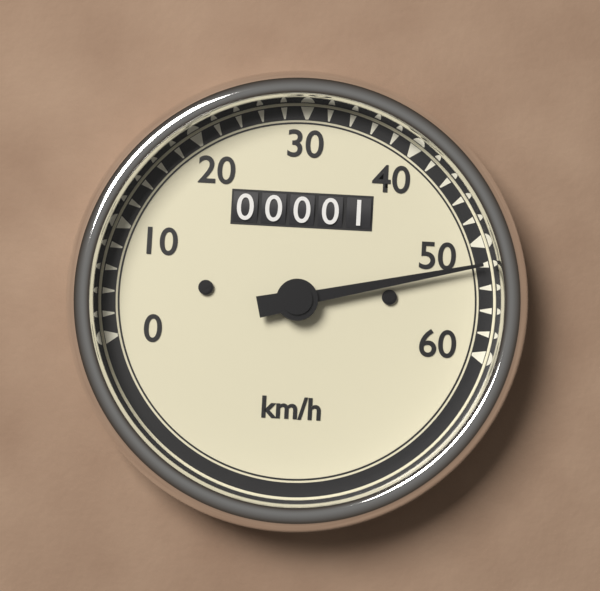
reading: 52 km/h
